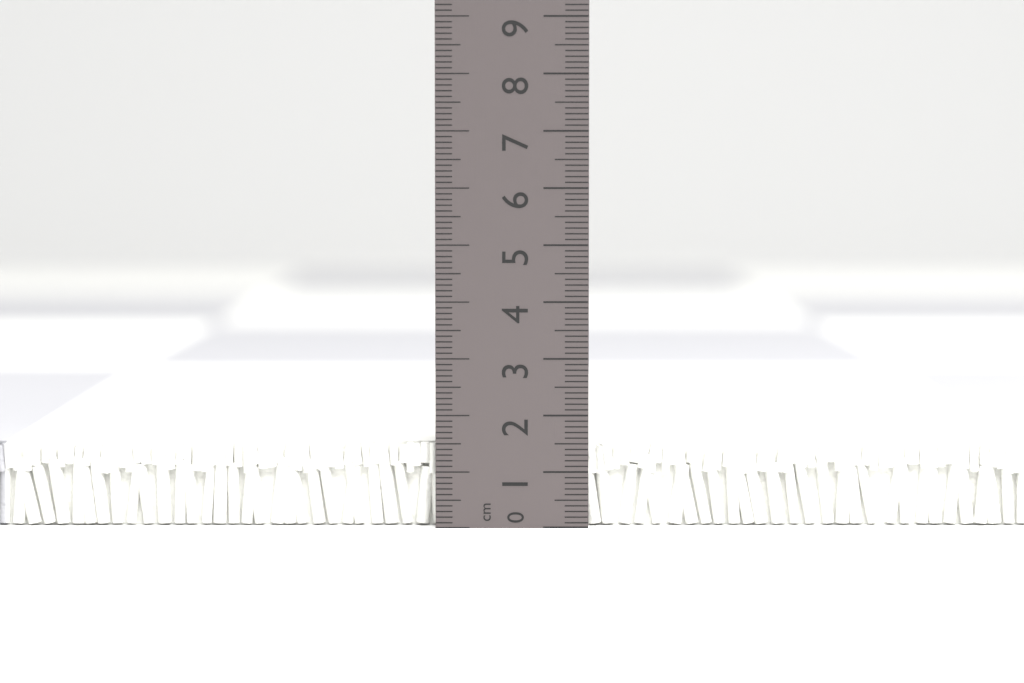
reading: 1.5 cm
